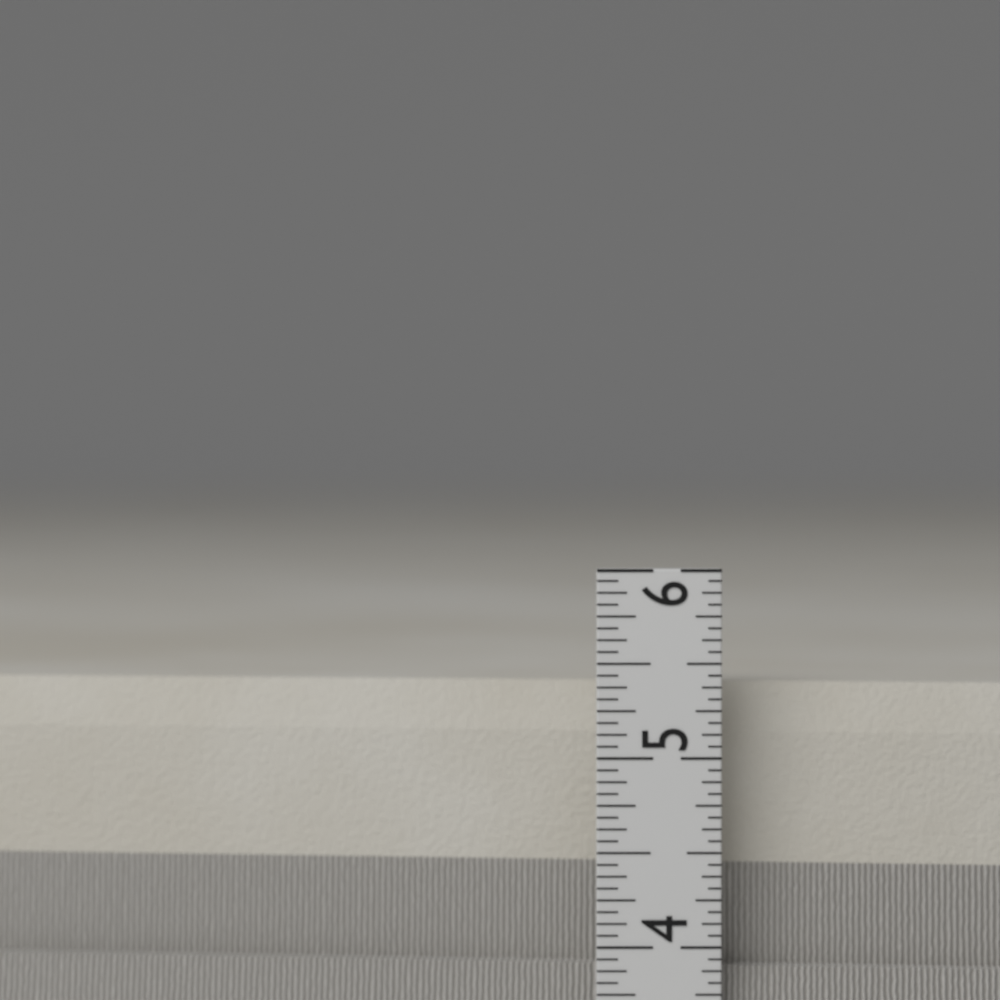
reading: 5.3750 in
